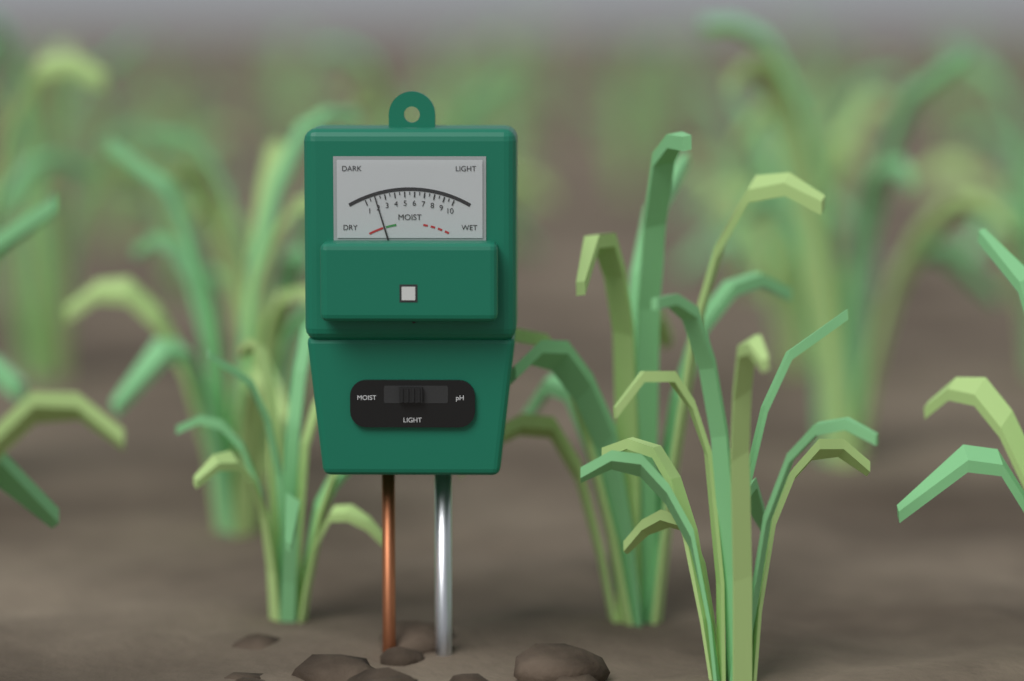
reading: 2.0 (no unit)
